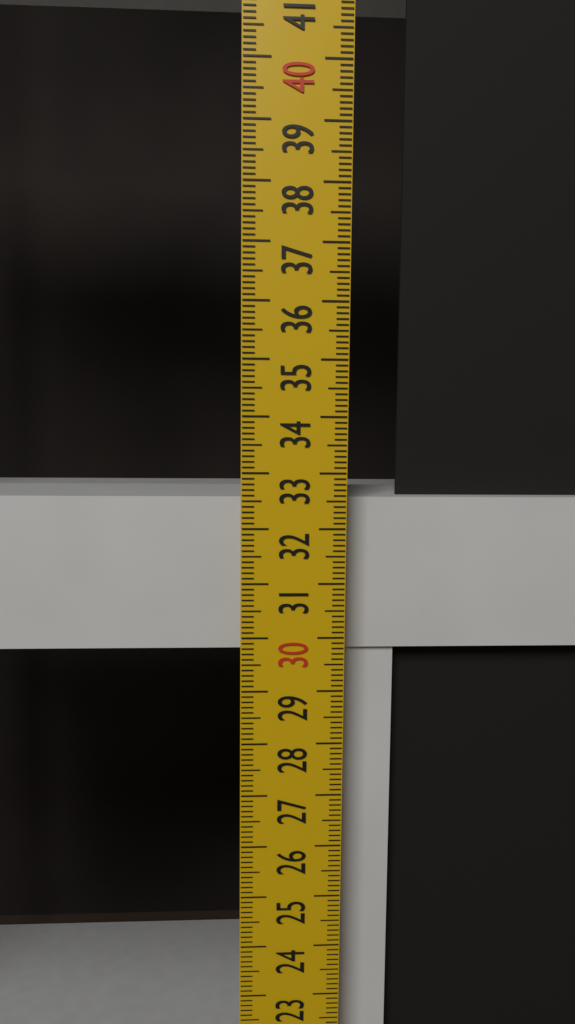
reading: 32.5 cm
